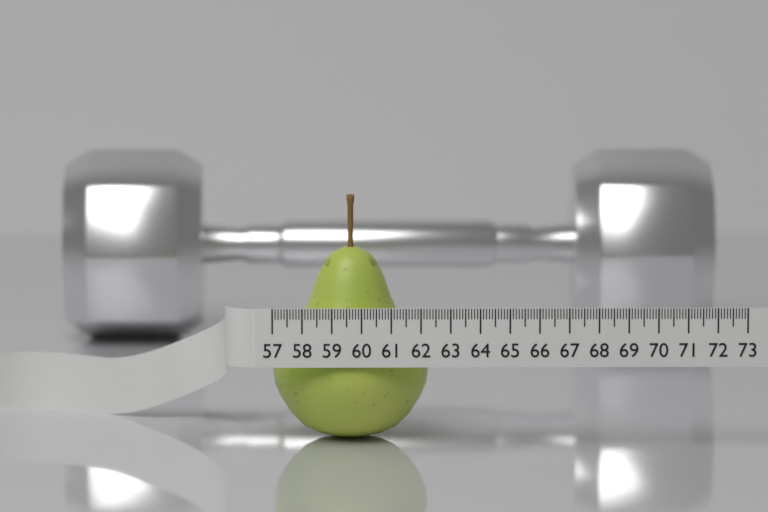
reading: 62.3 (no unit)
